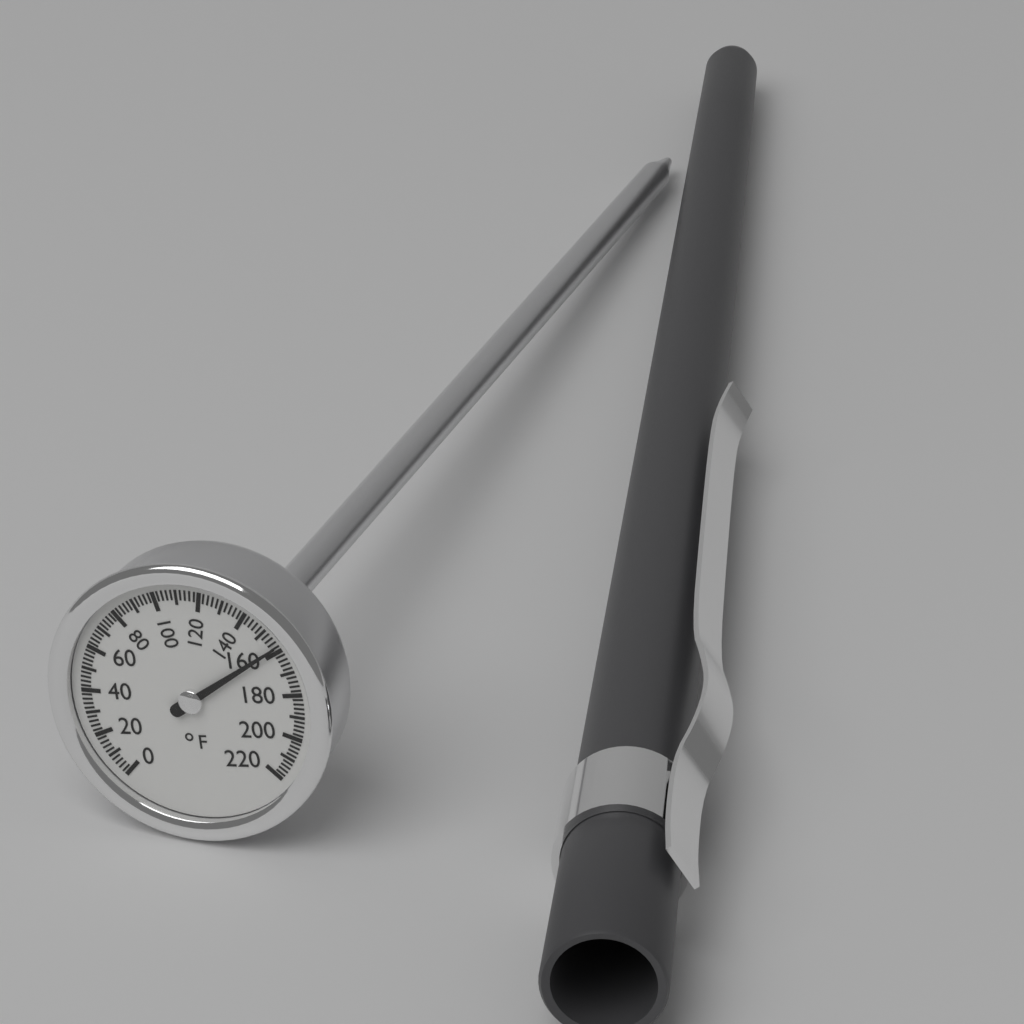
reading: 158 °F
